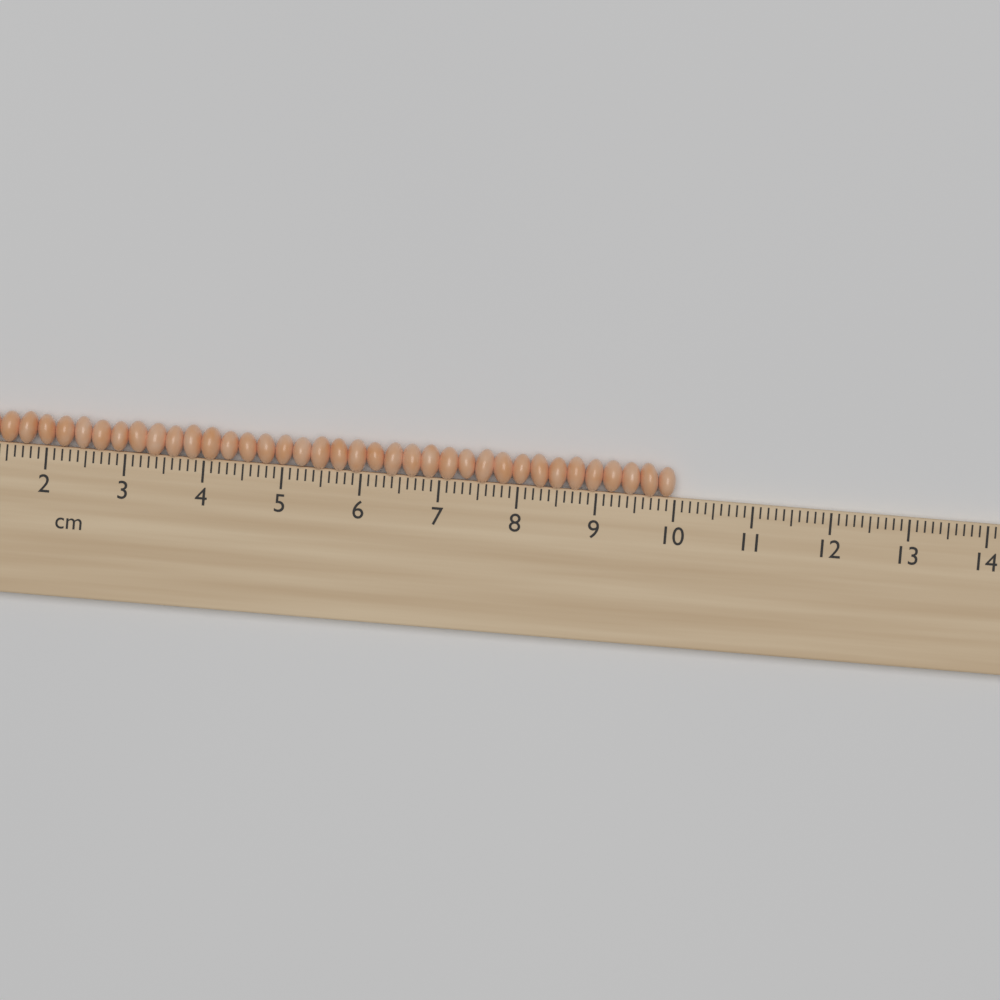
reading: 10.0 cm
